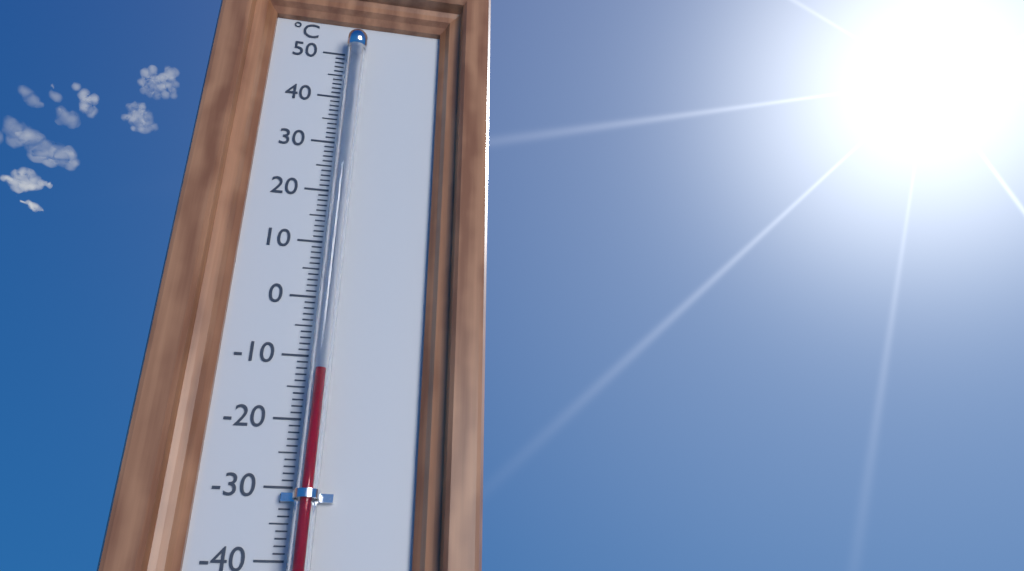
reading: -13 °C
